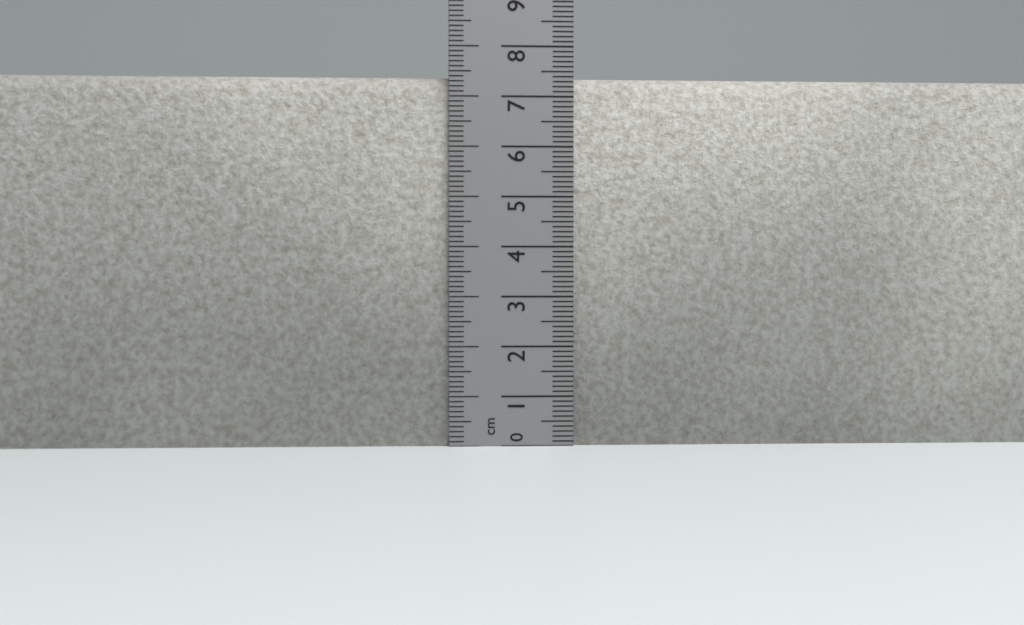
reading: 7.4 cm
